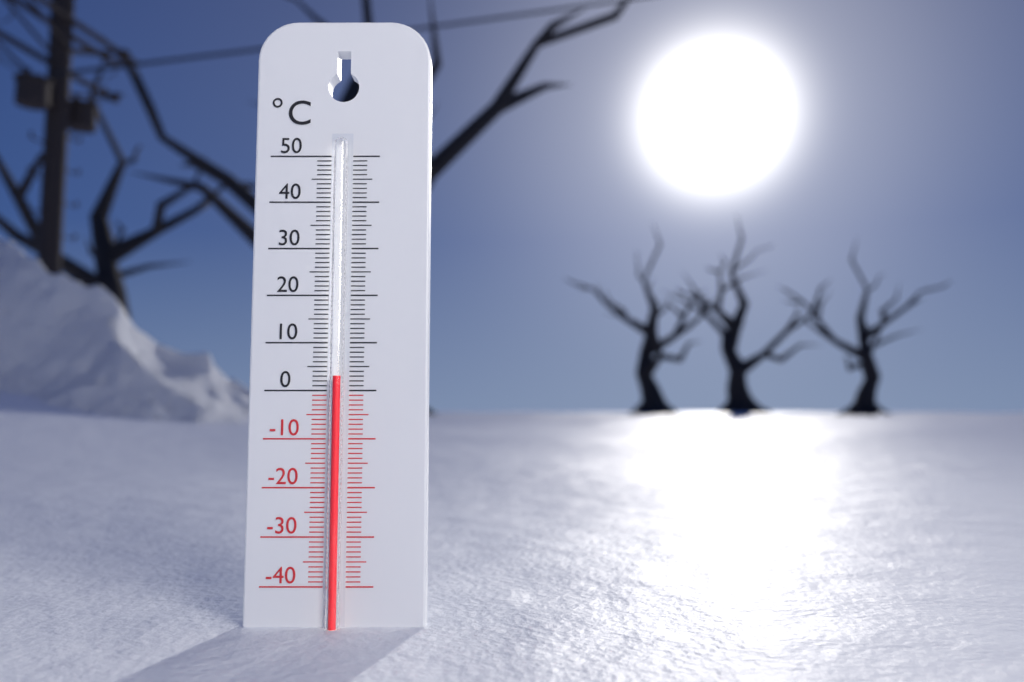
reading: 3 °C
